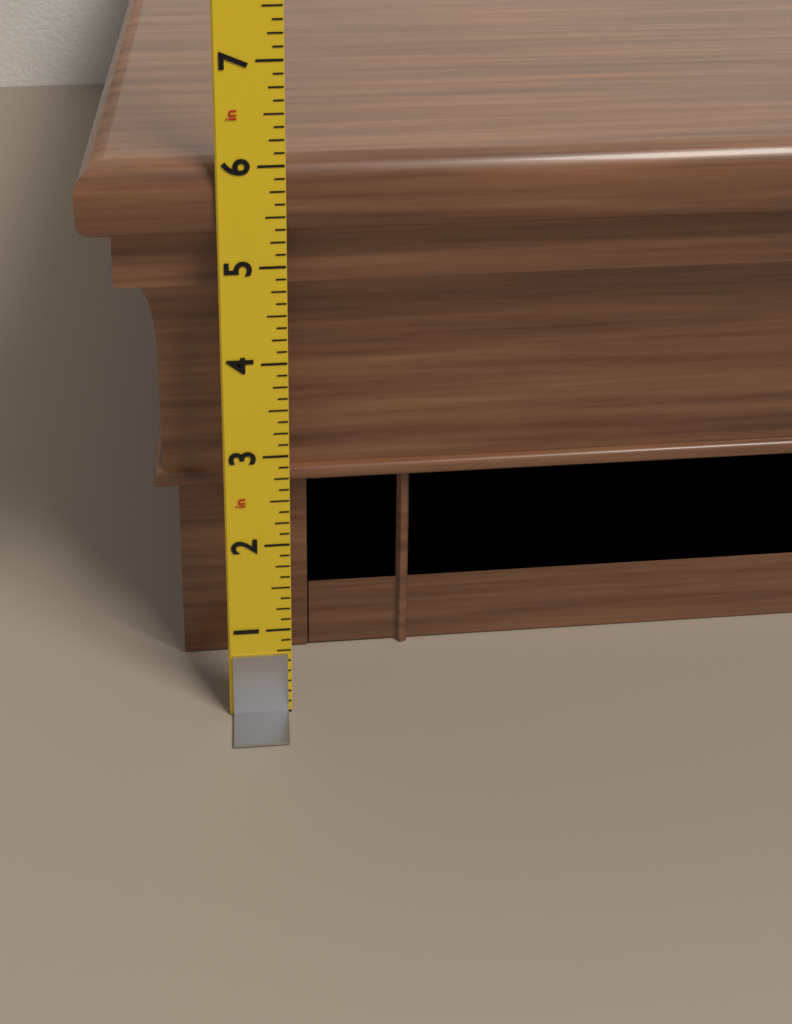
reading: 6.000 in
